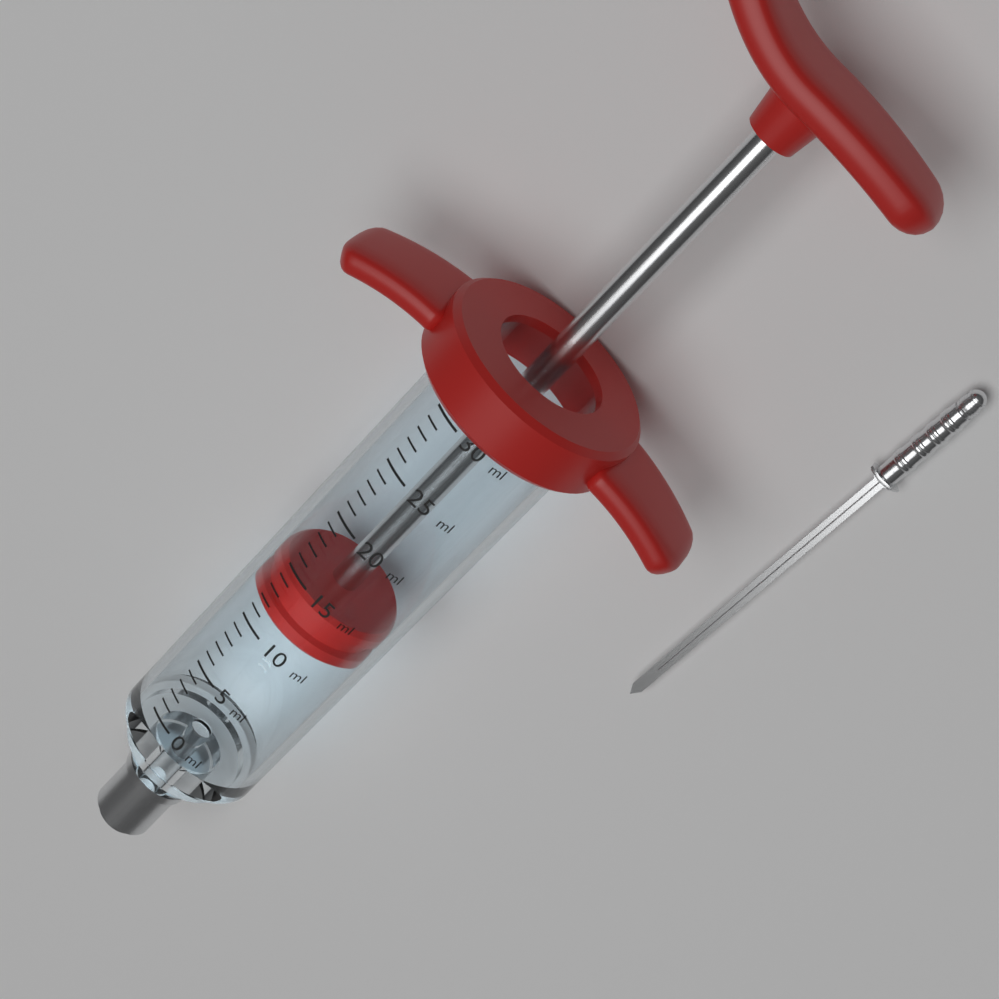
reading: 11 ml
